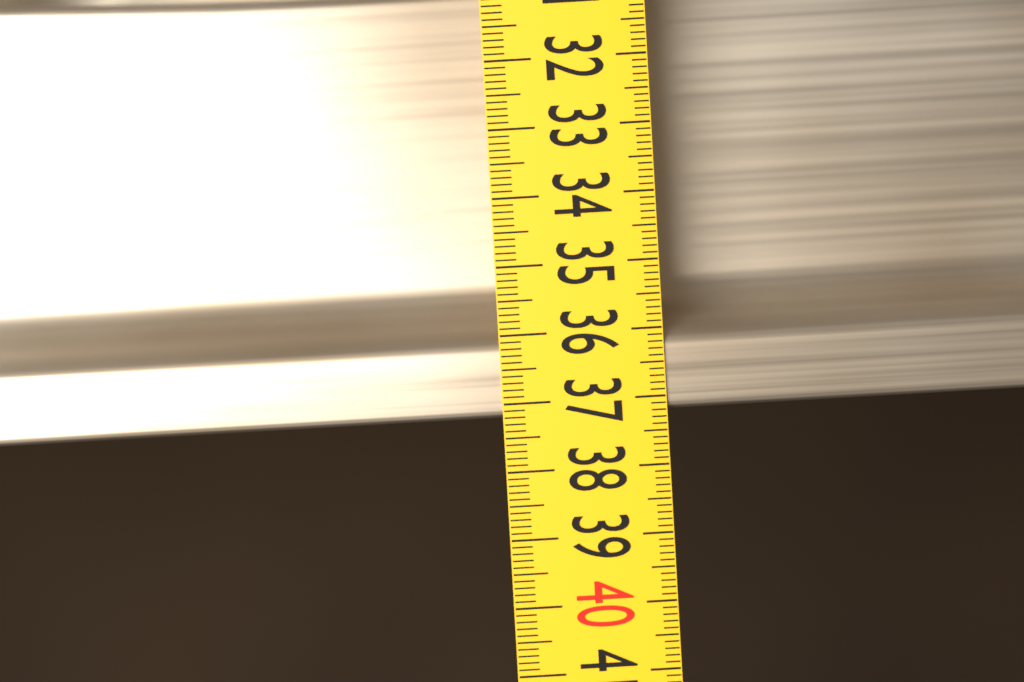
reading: 37.2 (no unit)
